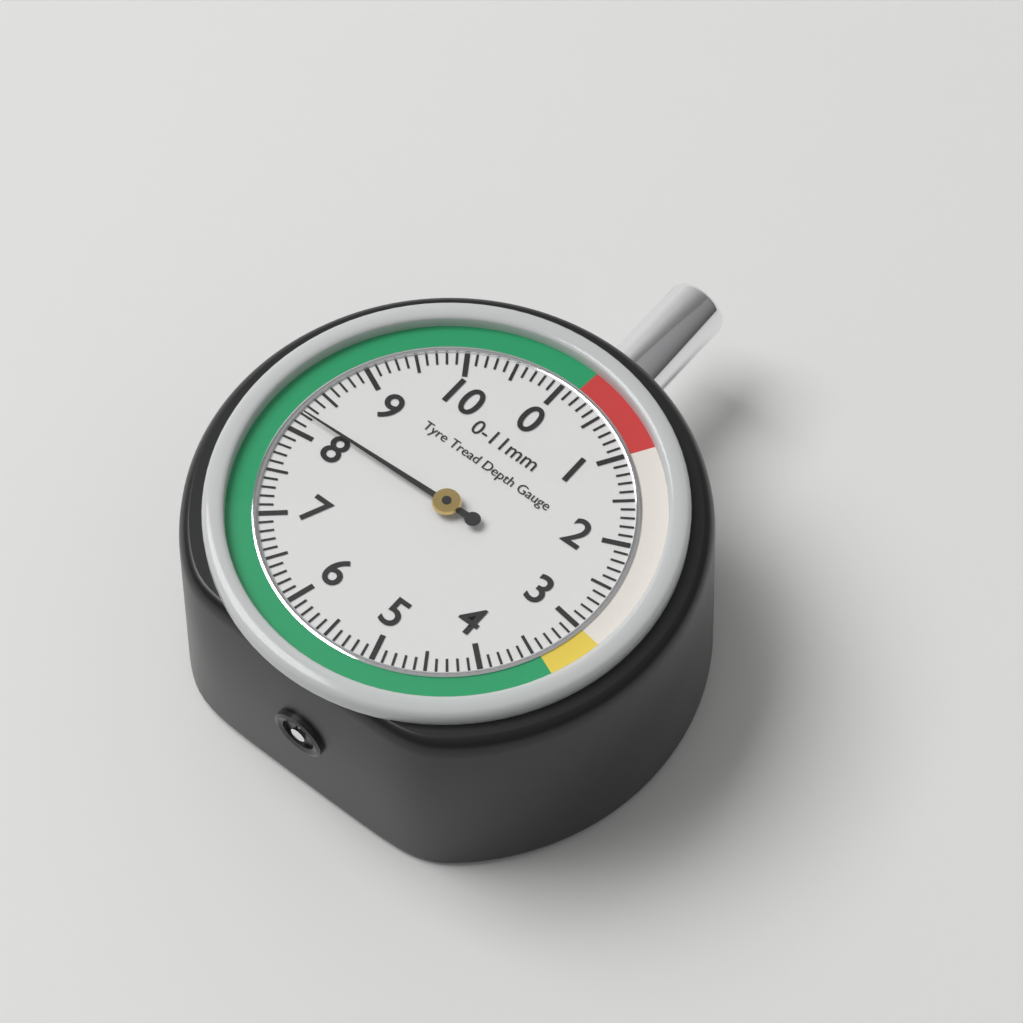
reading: 8.2 mm
